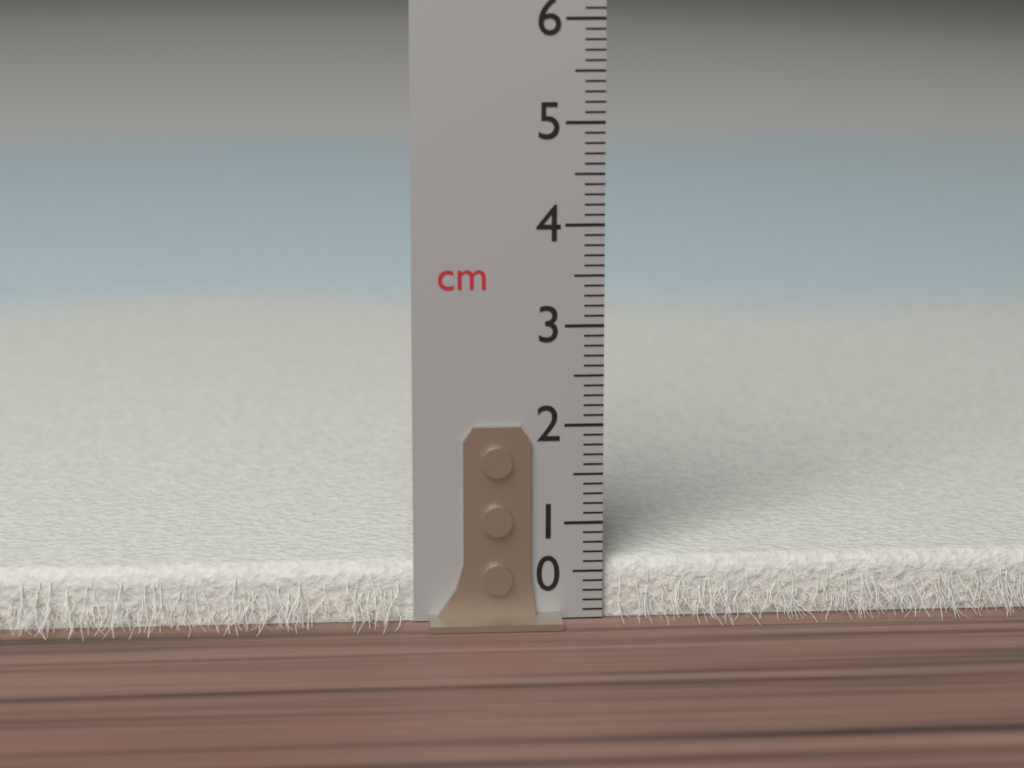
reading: 0.6 cm
